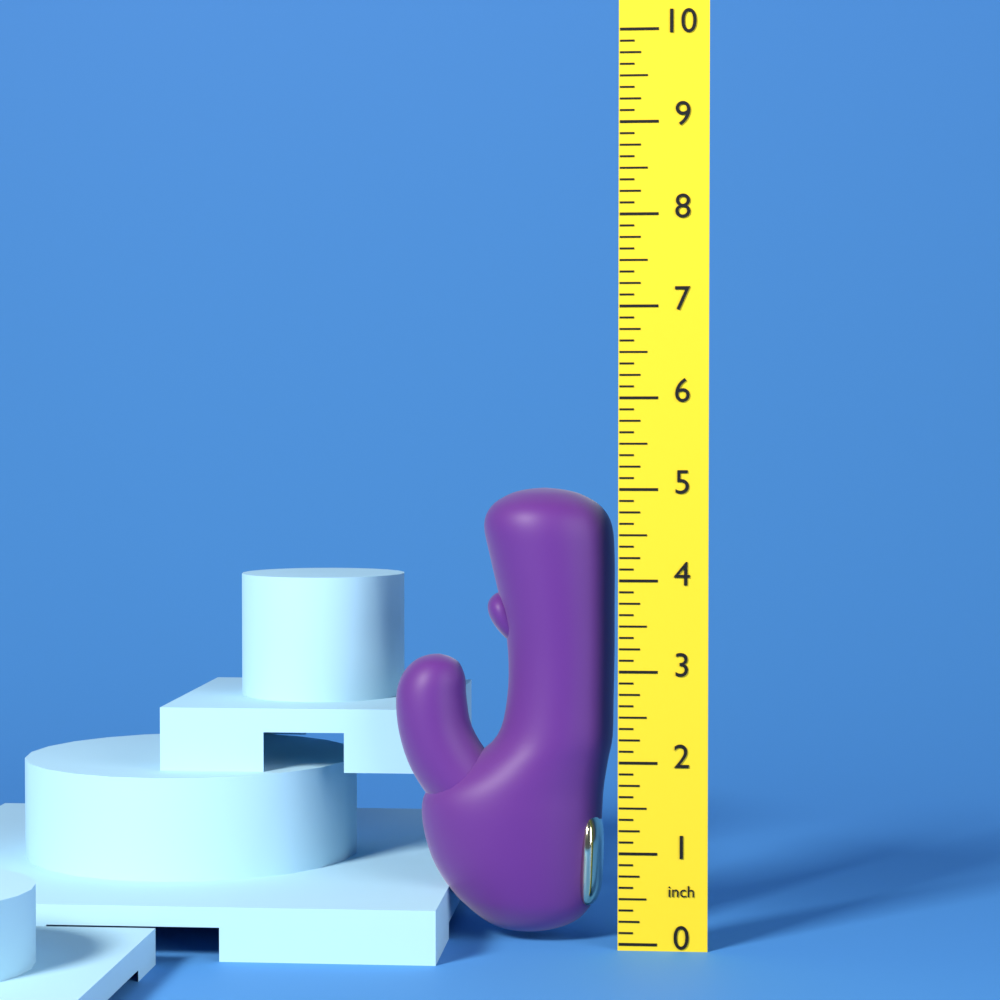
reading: 5.000 inch
